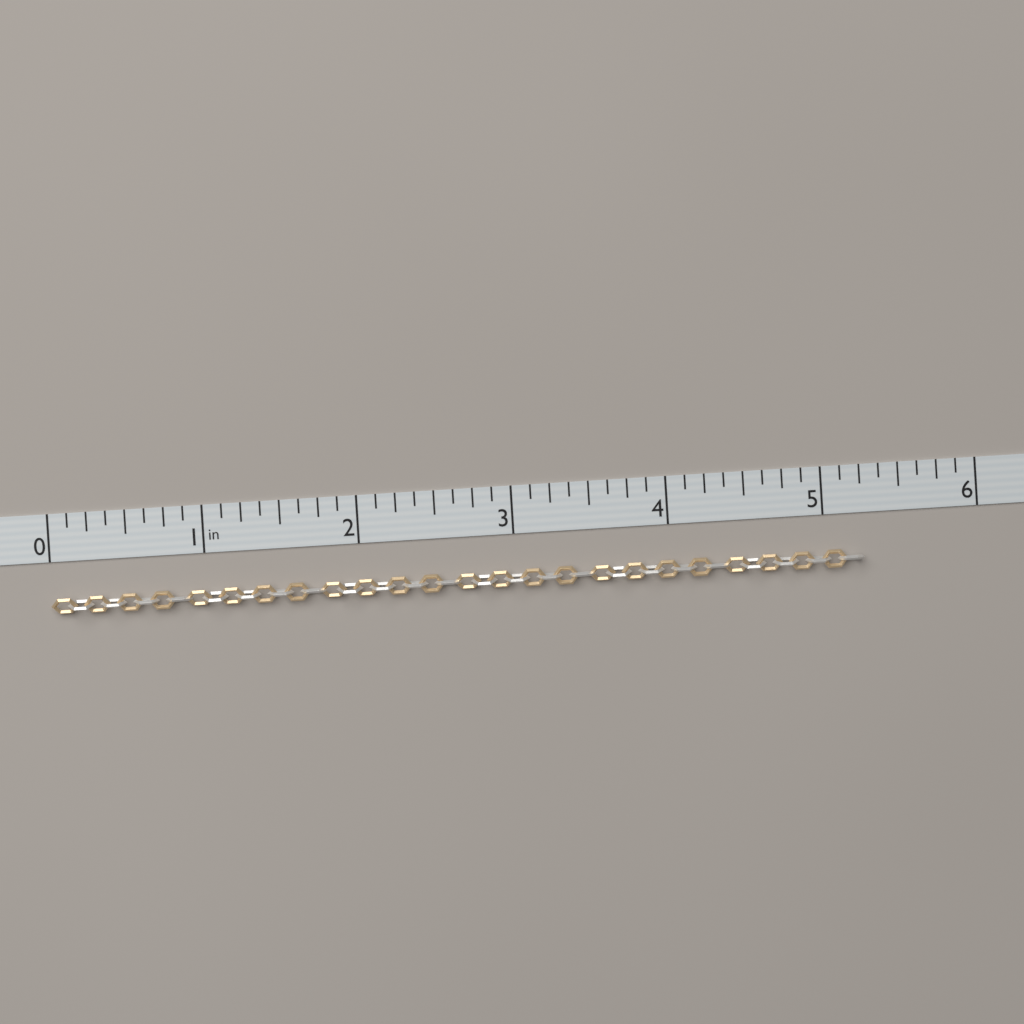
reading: 5.250 in
